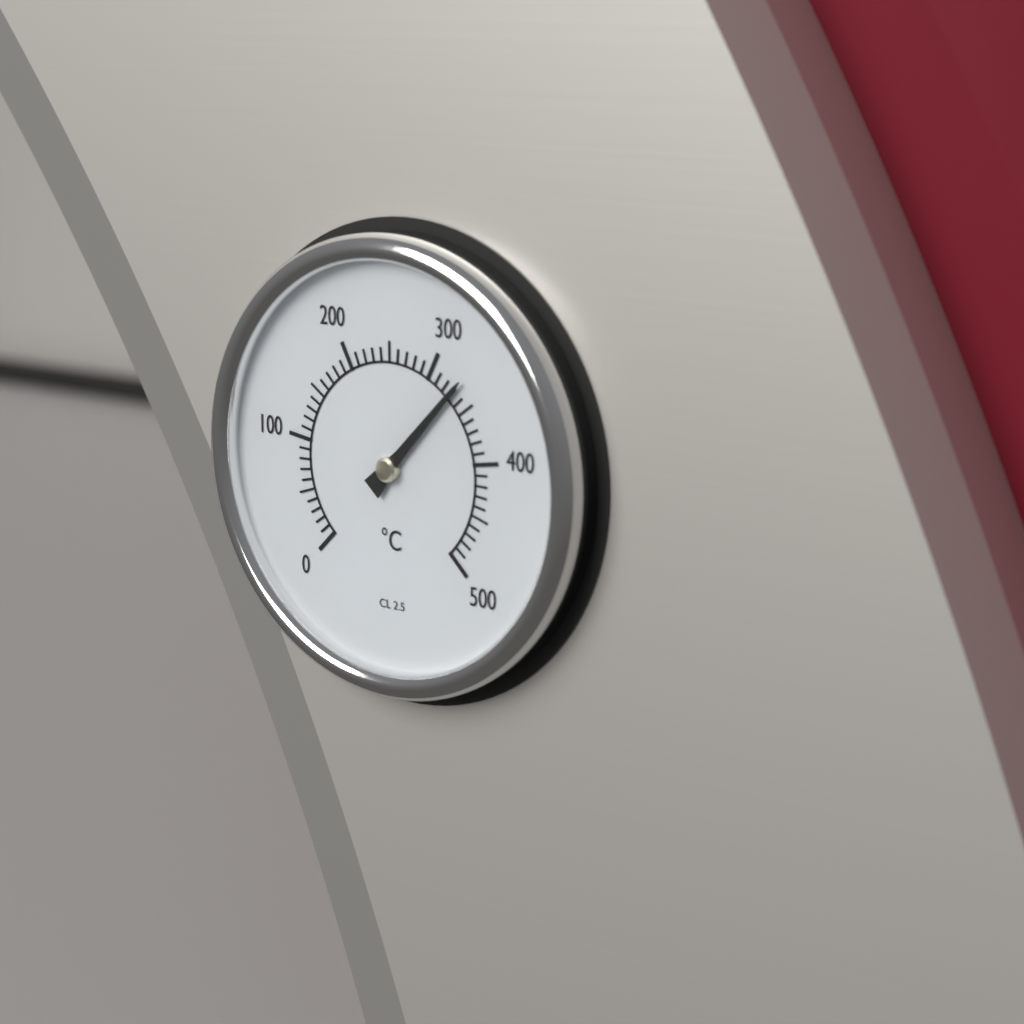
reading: 330 °C
